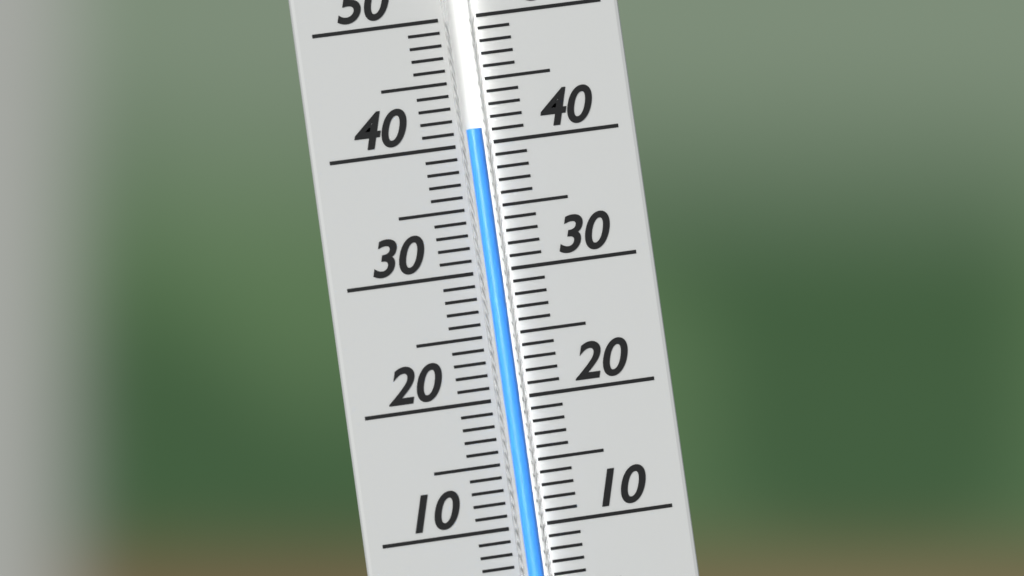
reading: 41 (no unit)
